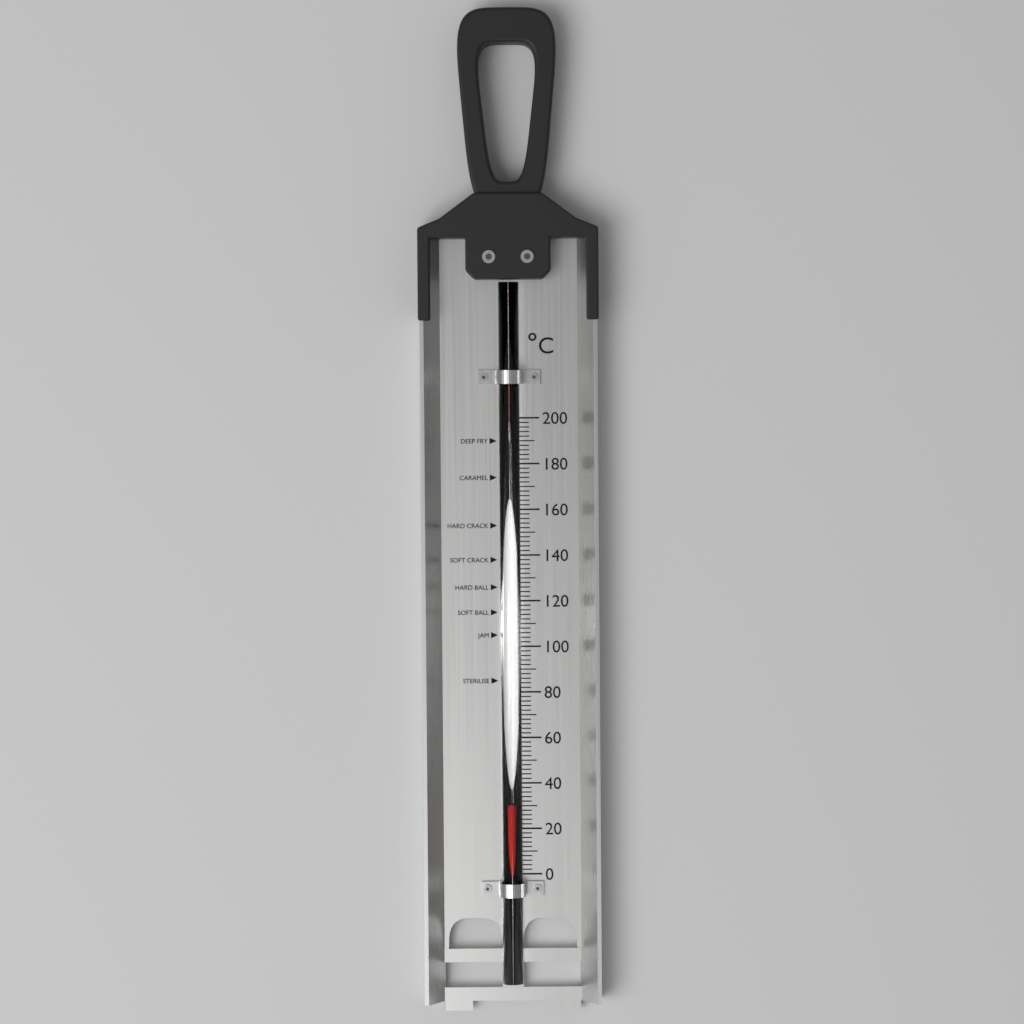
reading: 32 °C
